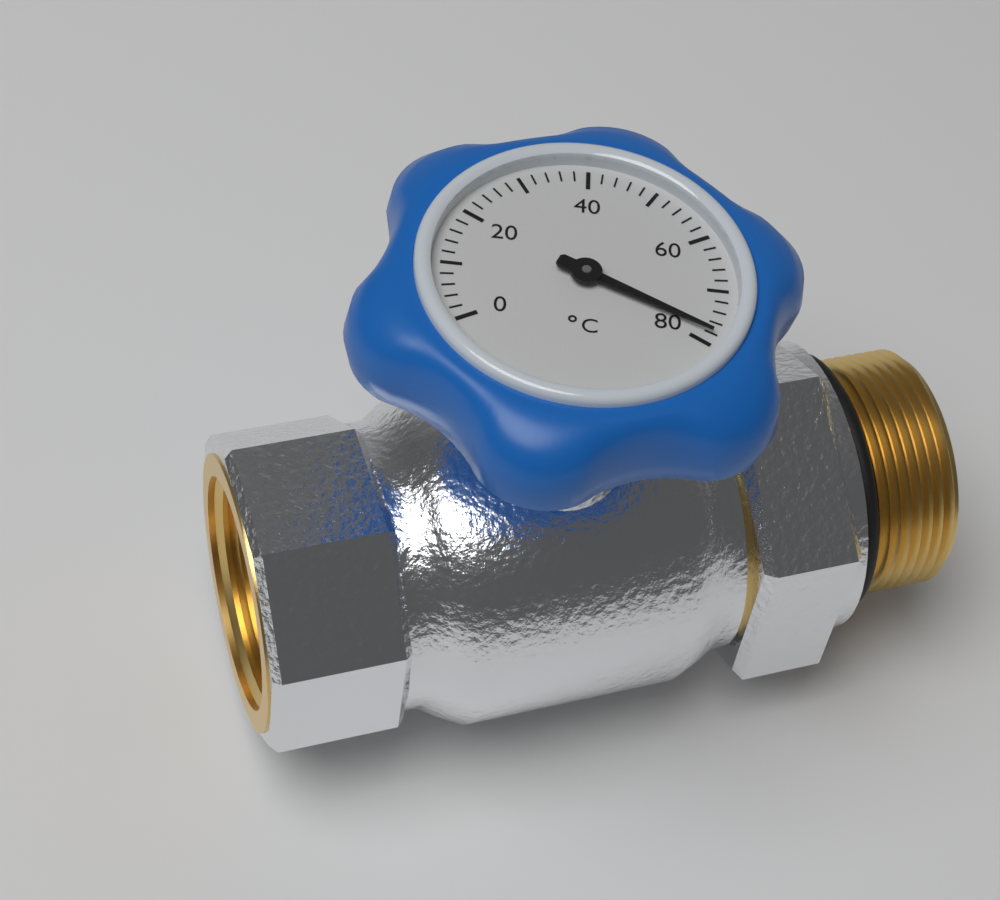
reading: 78 °C
